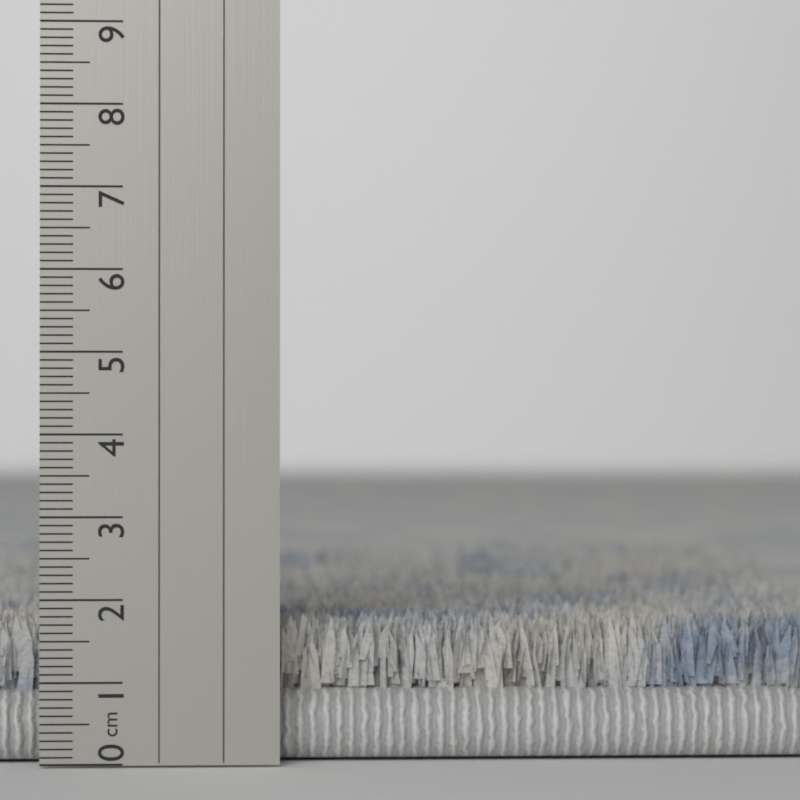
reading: 1.8 cm
